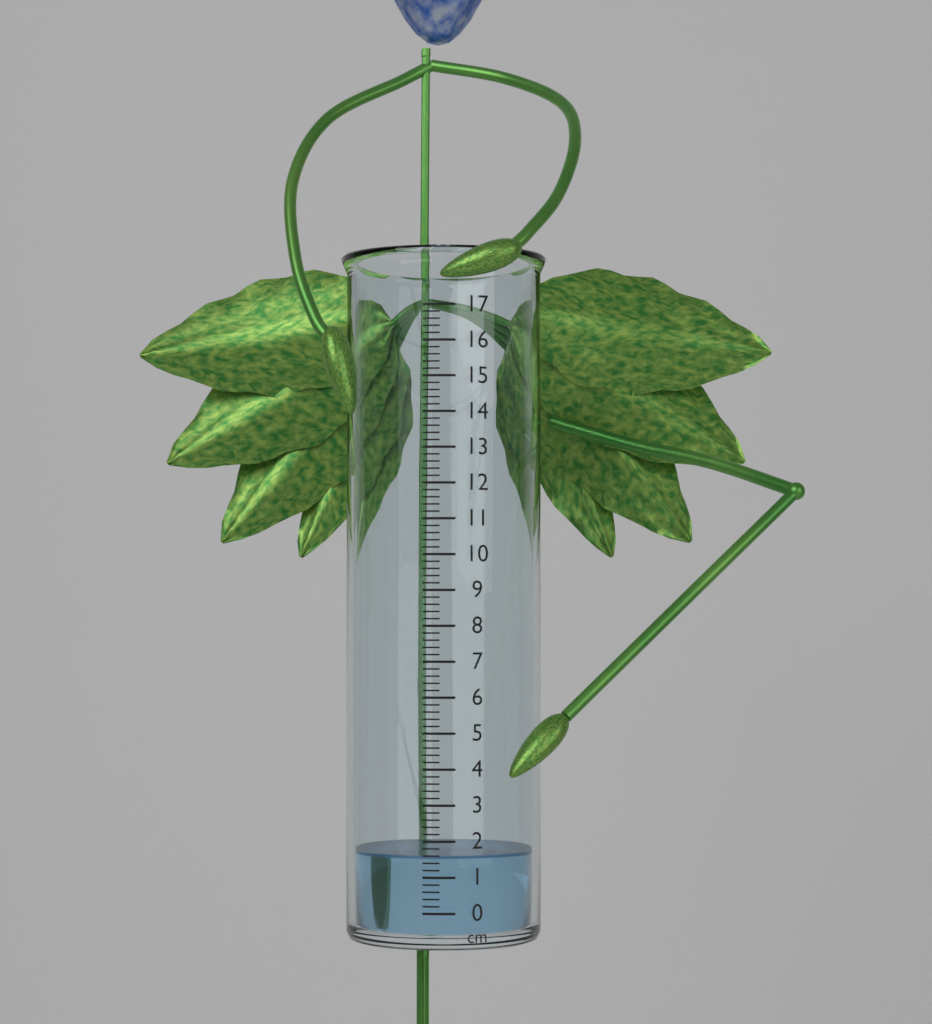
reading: 1.6 cm
